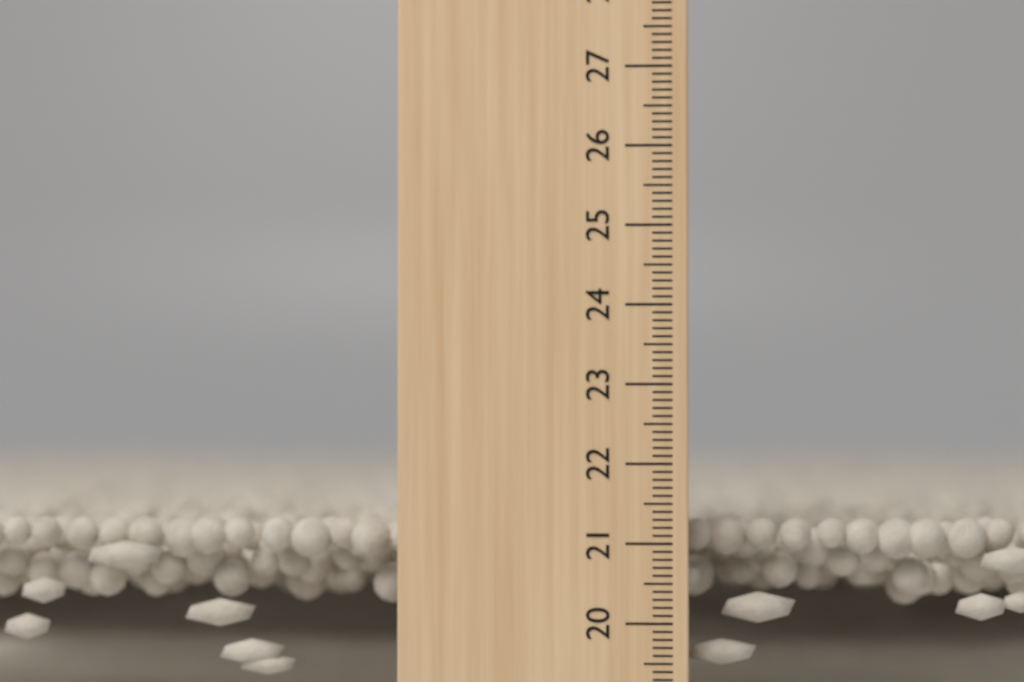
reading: 21.3 cm
